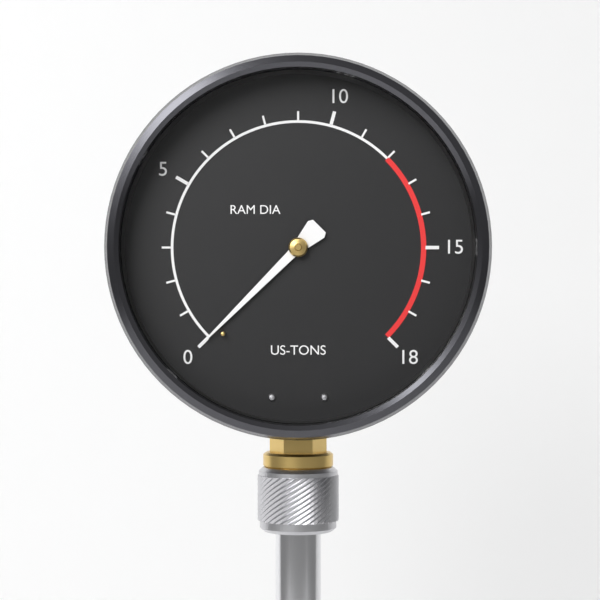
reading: 0 US-TONS
